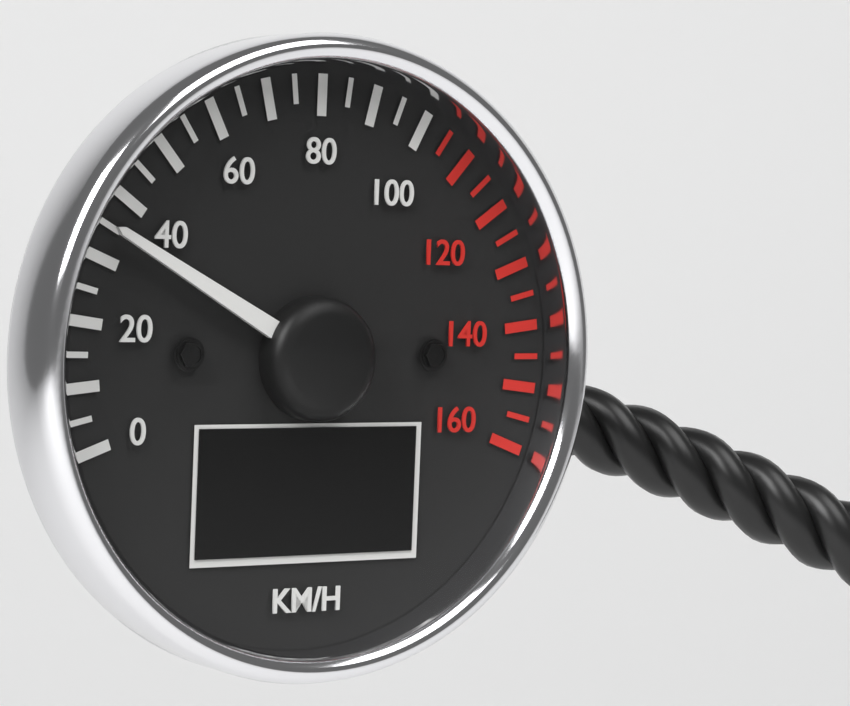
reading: 35 km/h
